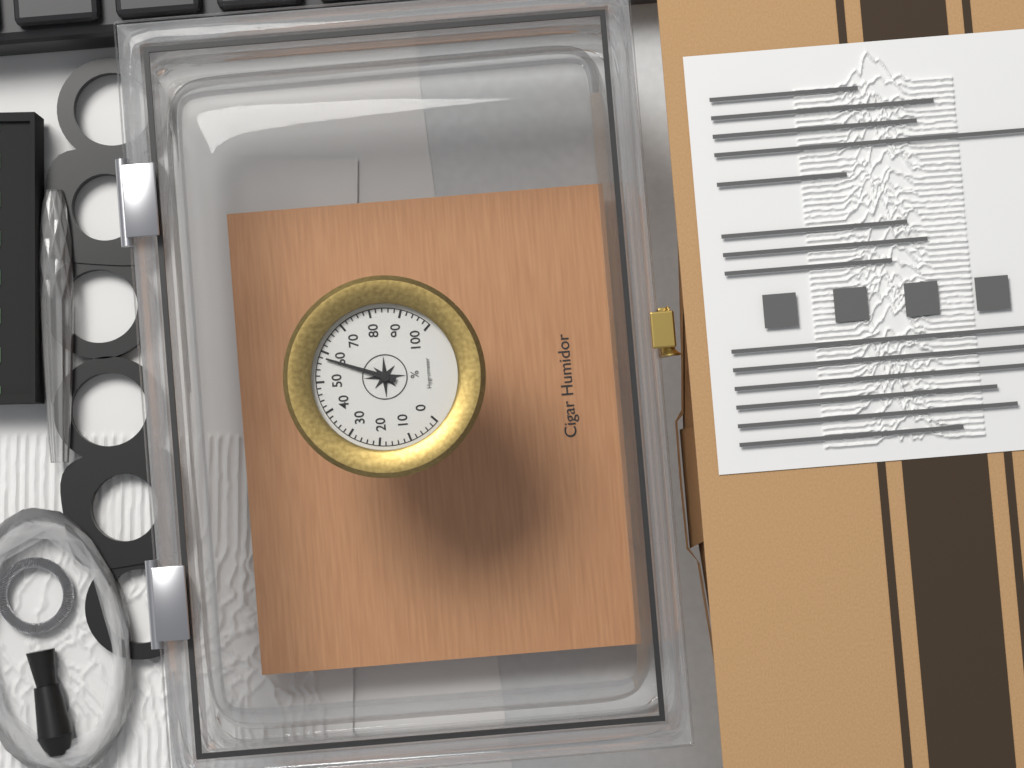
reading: 58 %
